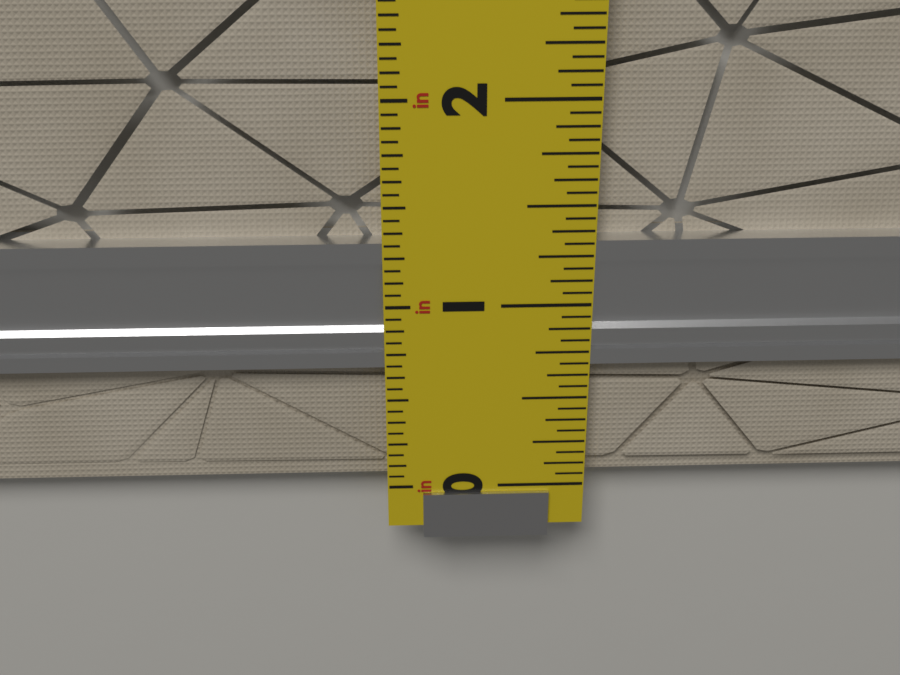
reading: 1.3125 in
